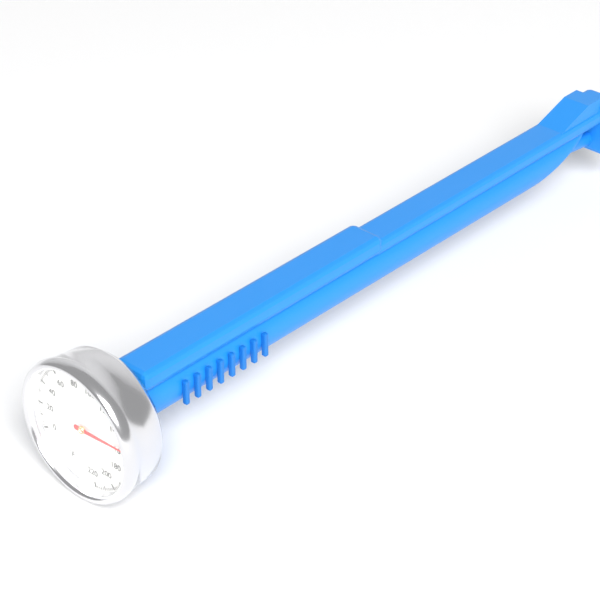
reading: 156 °F
